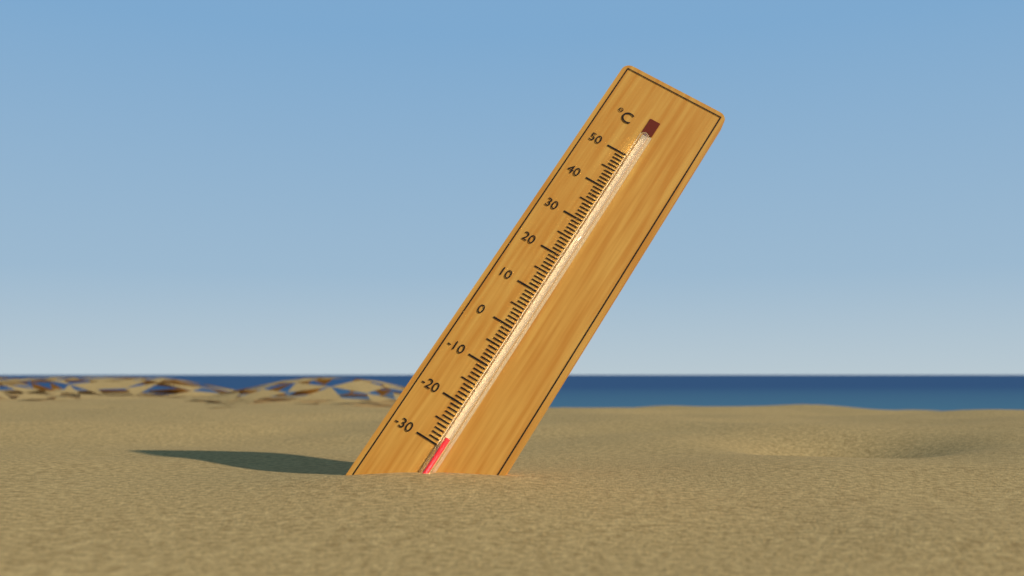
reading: -28 °C
